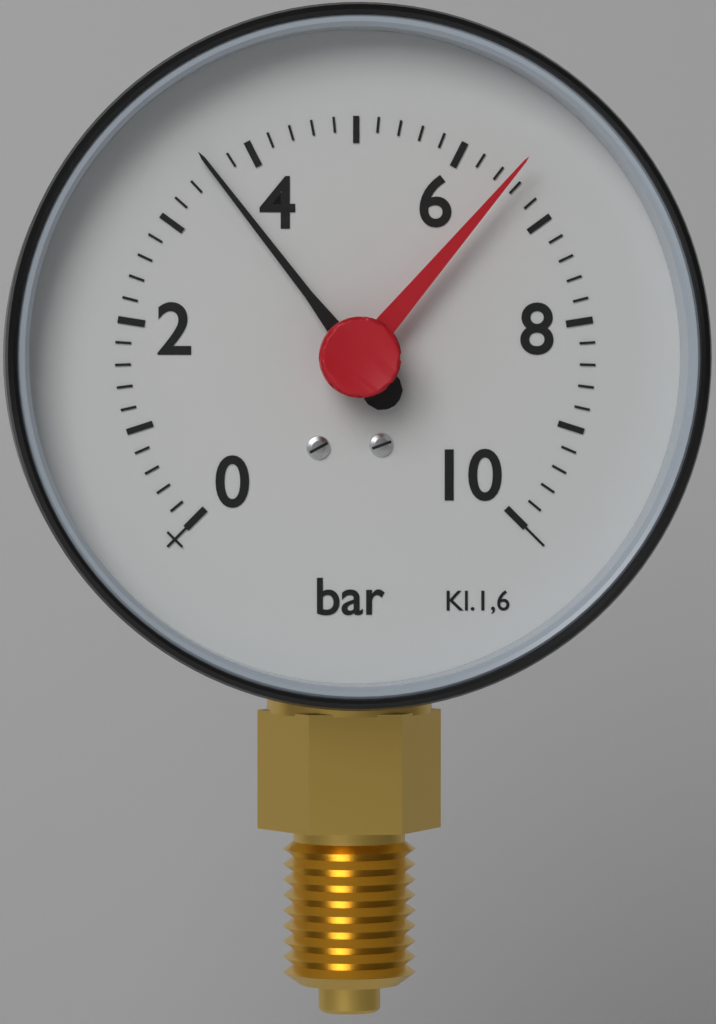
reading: 3.6 bar
